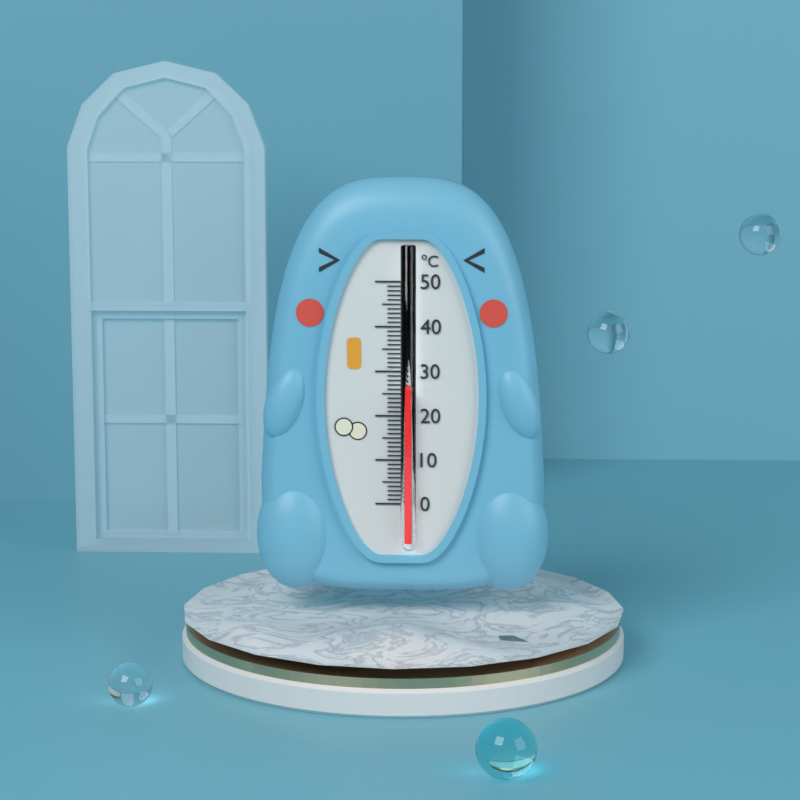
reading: 26 °C
